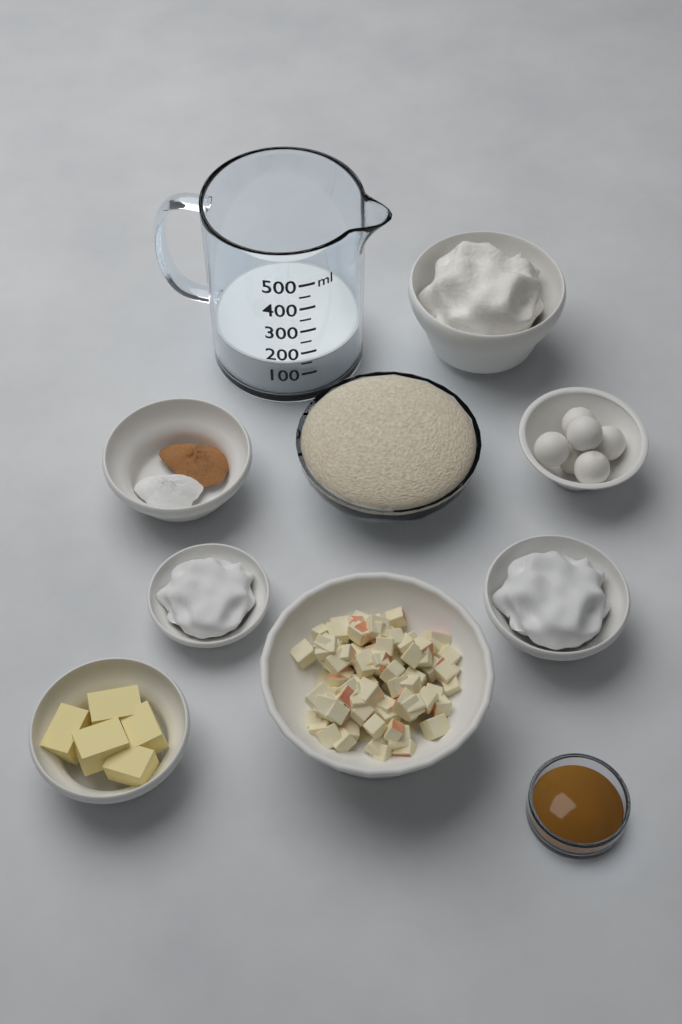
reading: 150 ml
